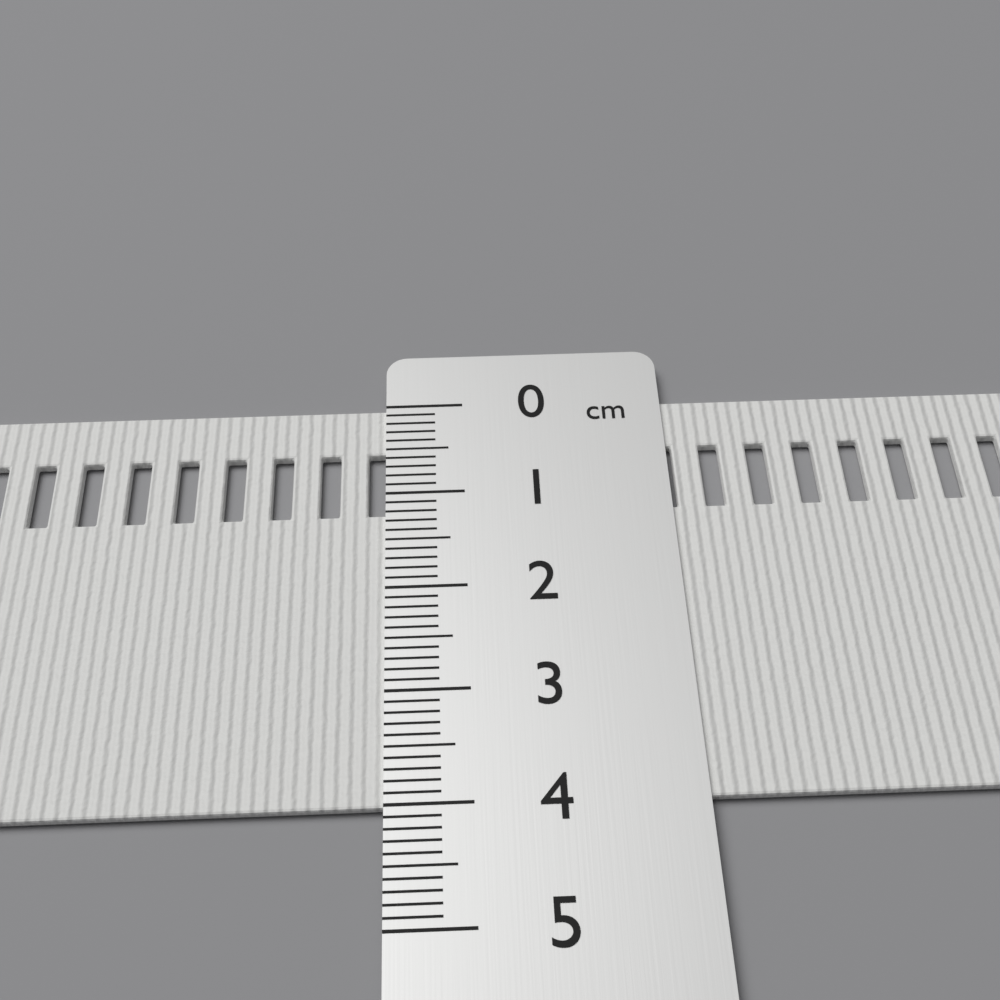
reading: 4.0 cm
